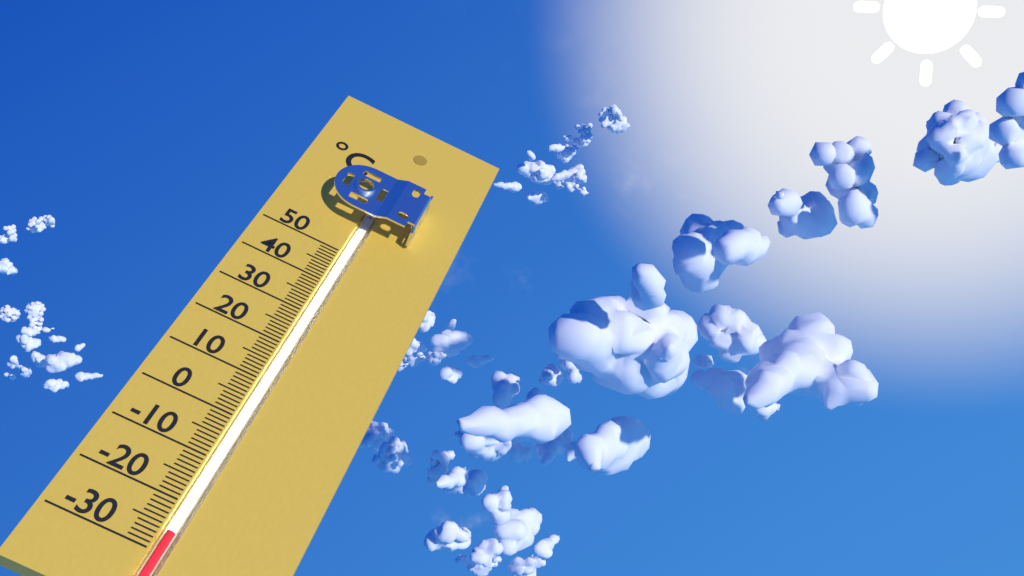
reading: -26 °C
